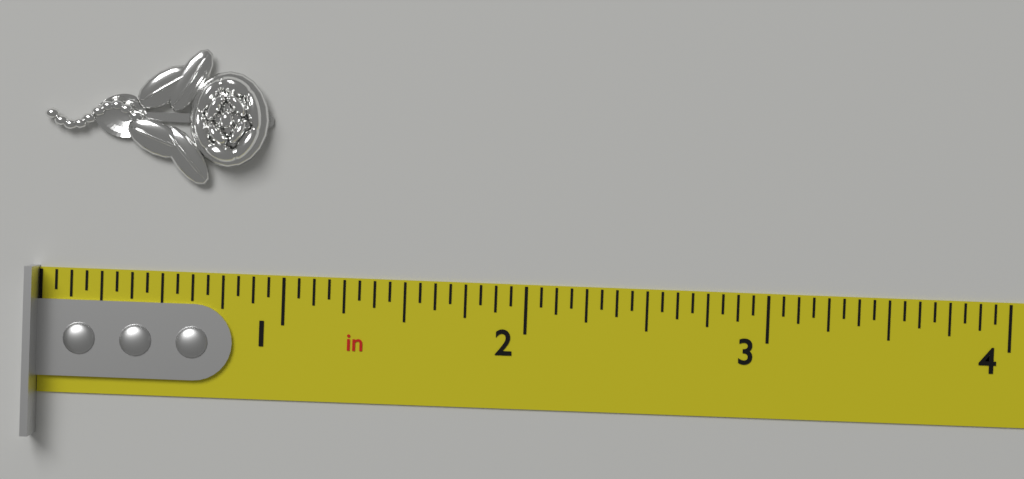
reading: 0.9375 in
